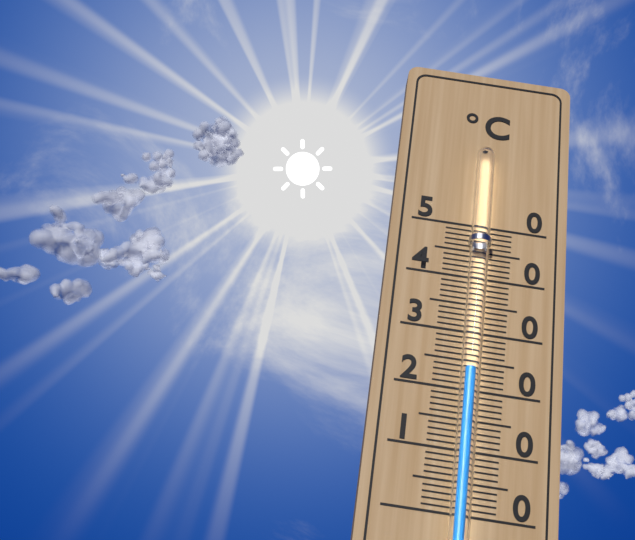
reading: 23 °C
